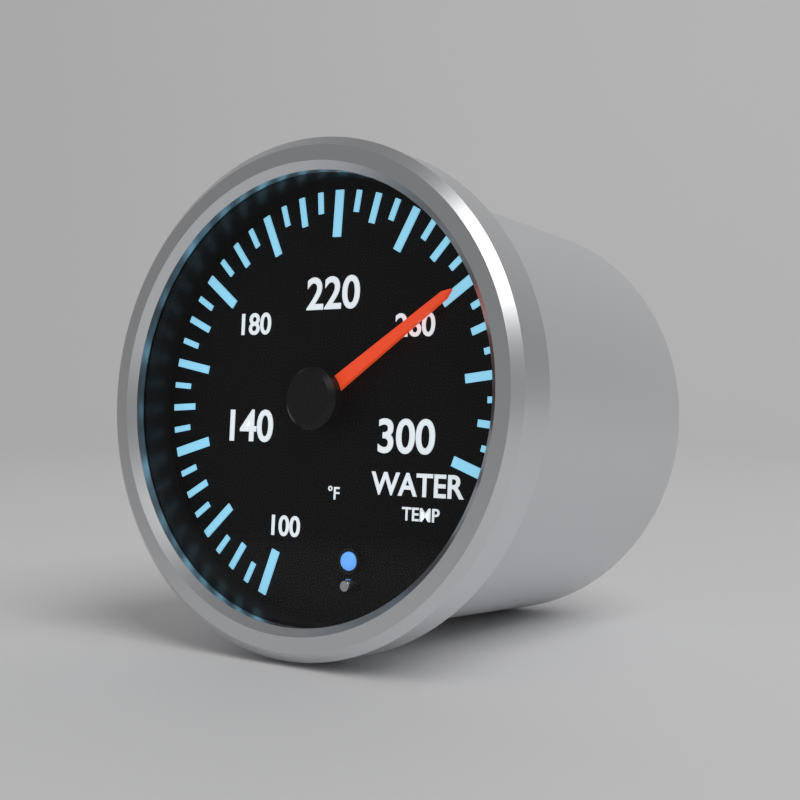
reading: 260 °F
